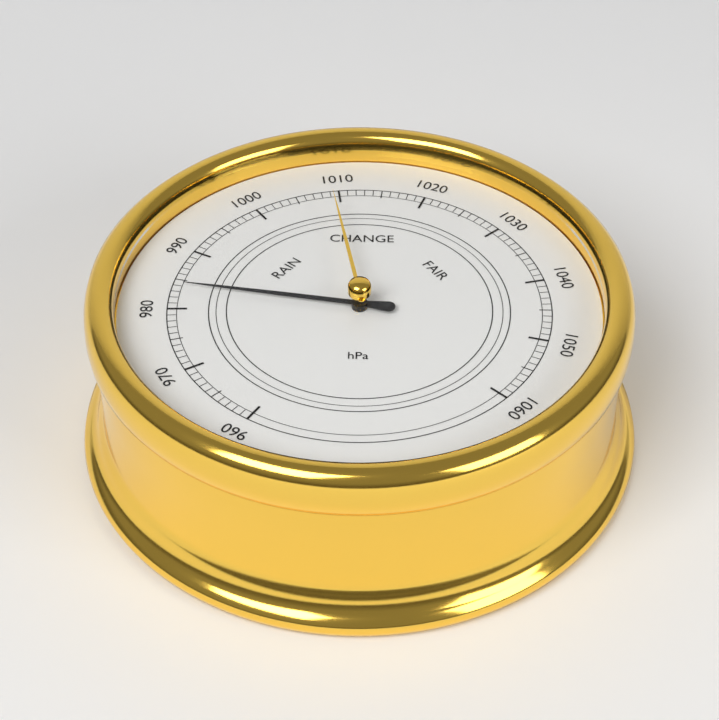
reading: 984 hPa
